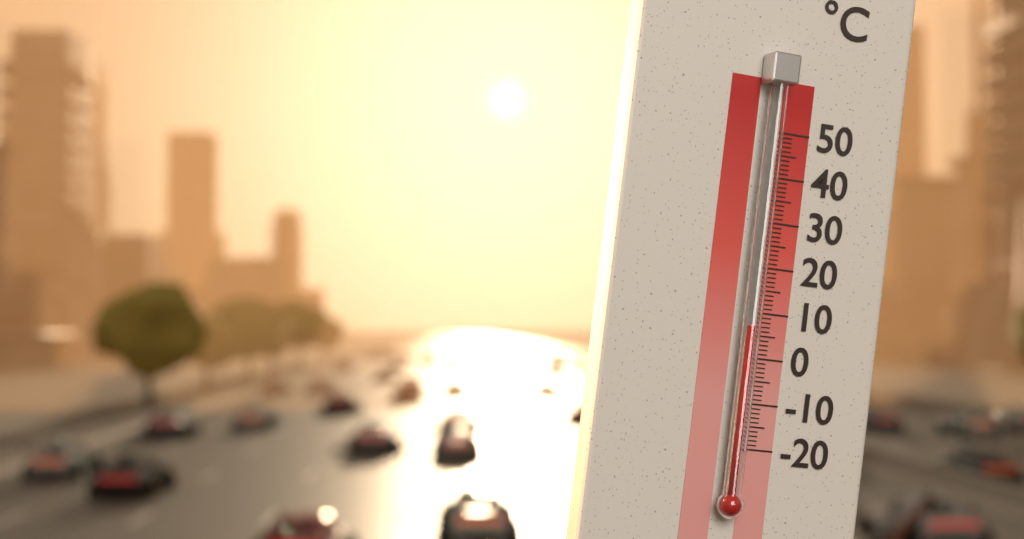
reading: 7 °C
